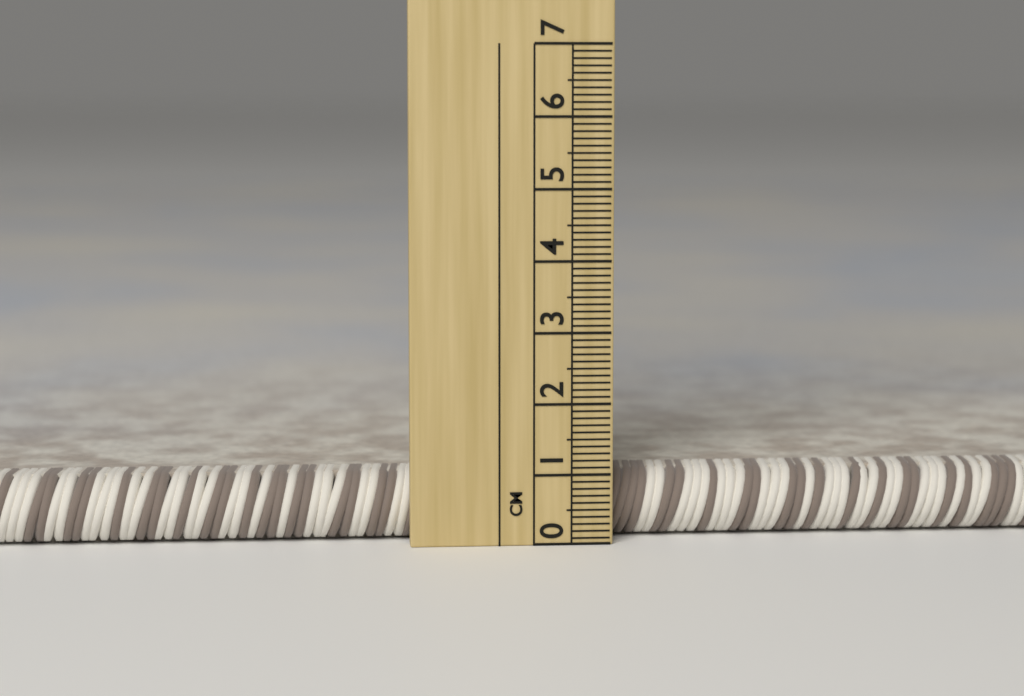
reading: 1.0 cm
